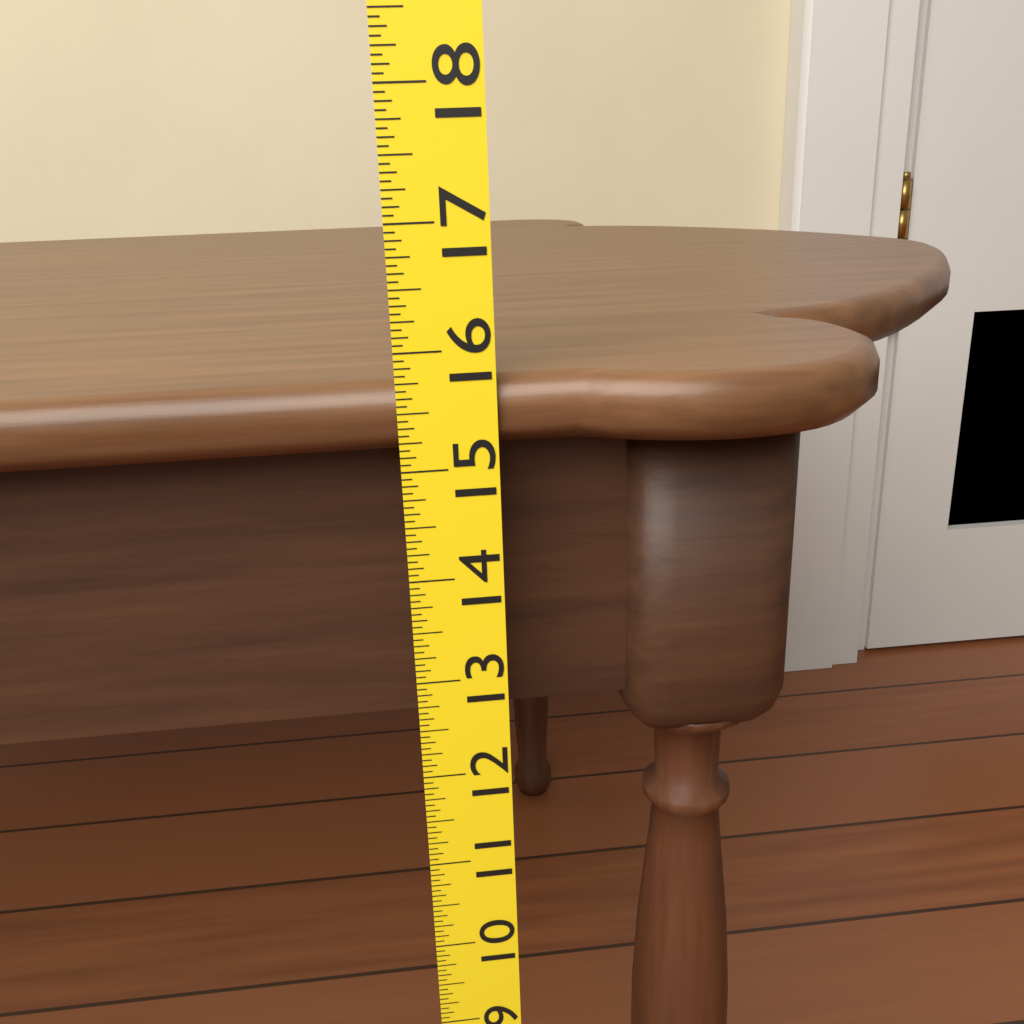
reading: 15.7500 (no unit)
